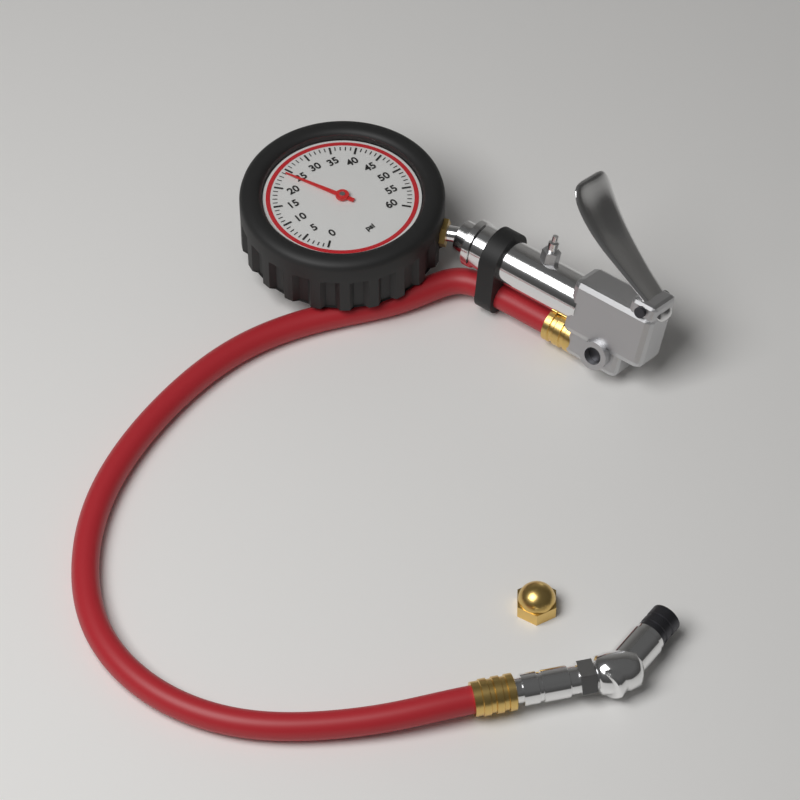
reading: 24 psi
